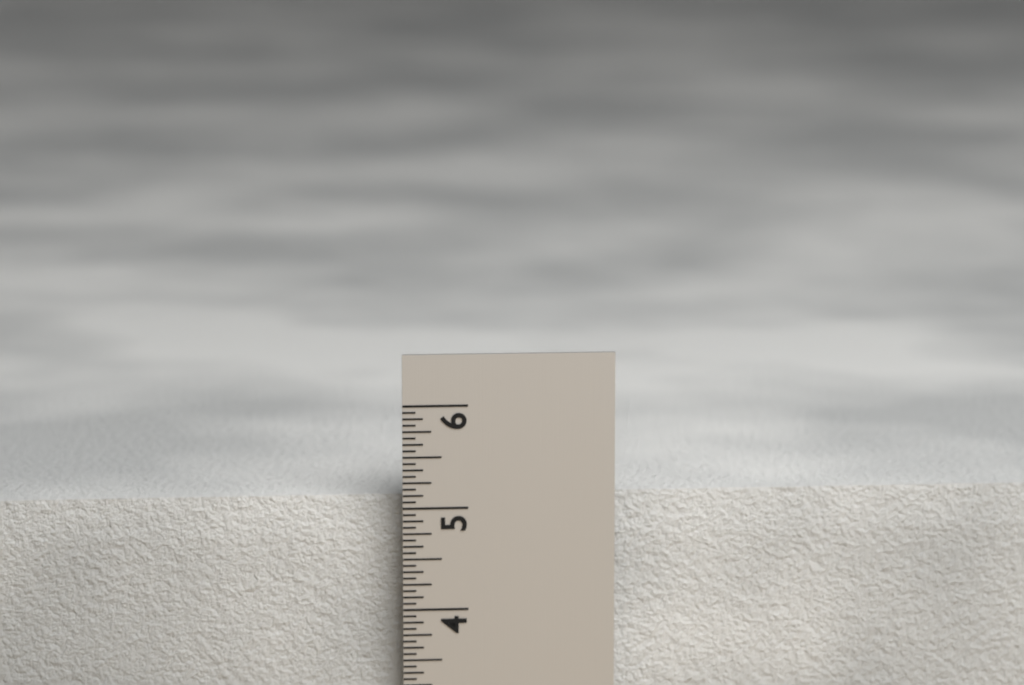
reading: 5.0625 in
